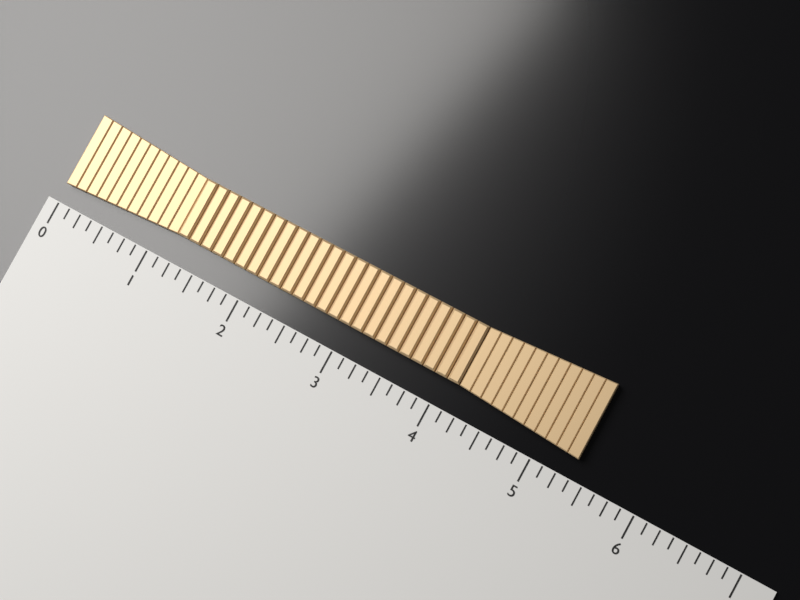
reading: 5.375 (no unit)
